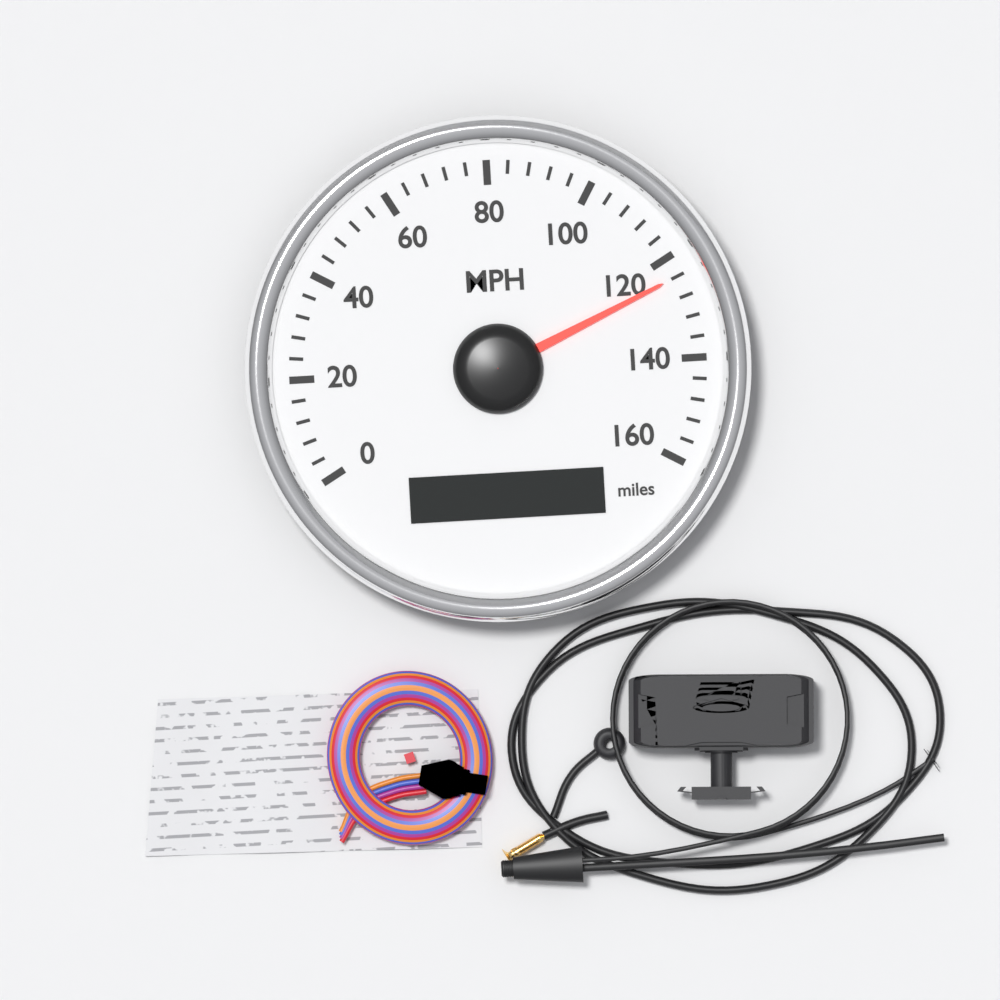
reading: 124 MPH
